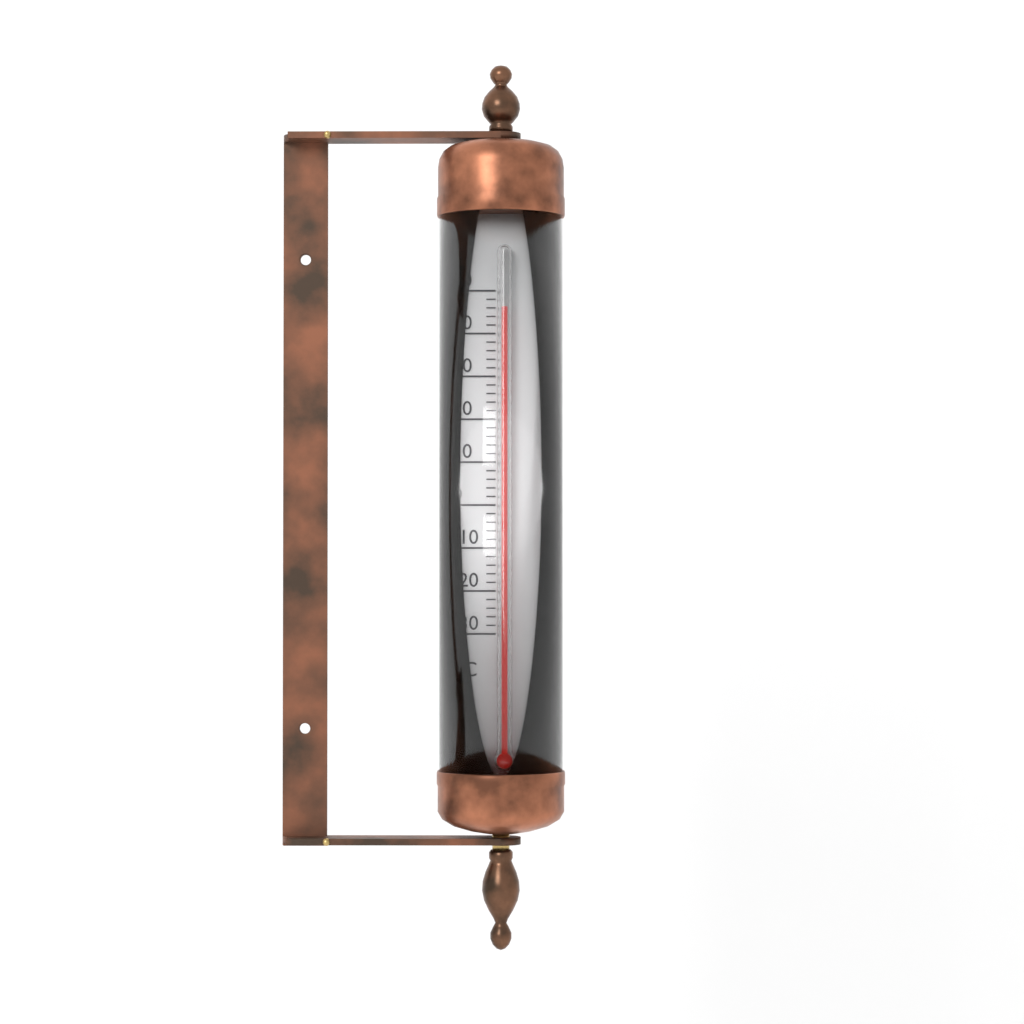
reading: 46 °C
